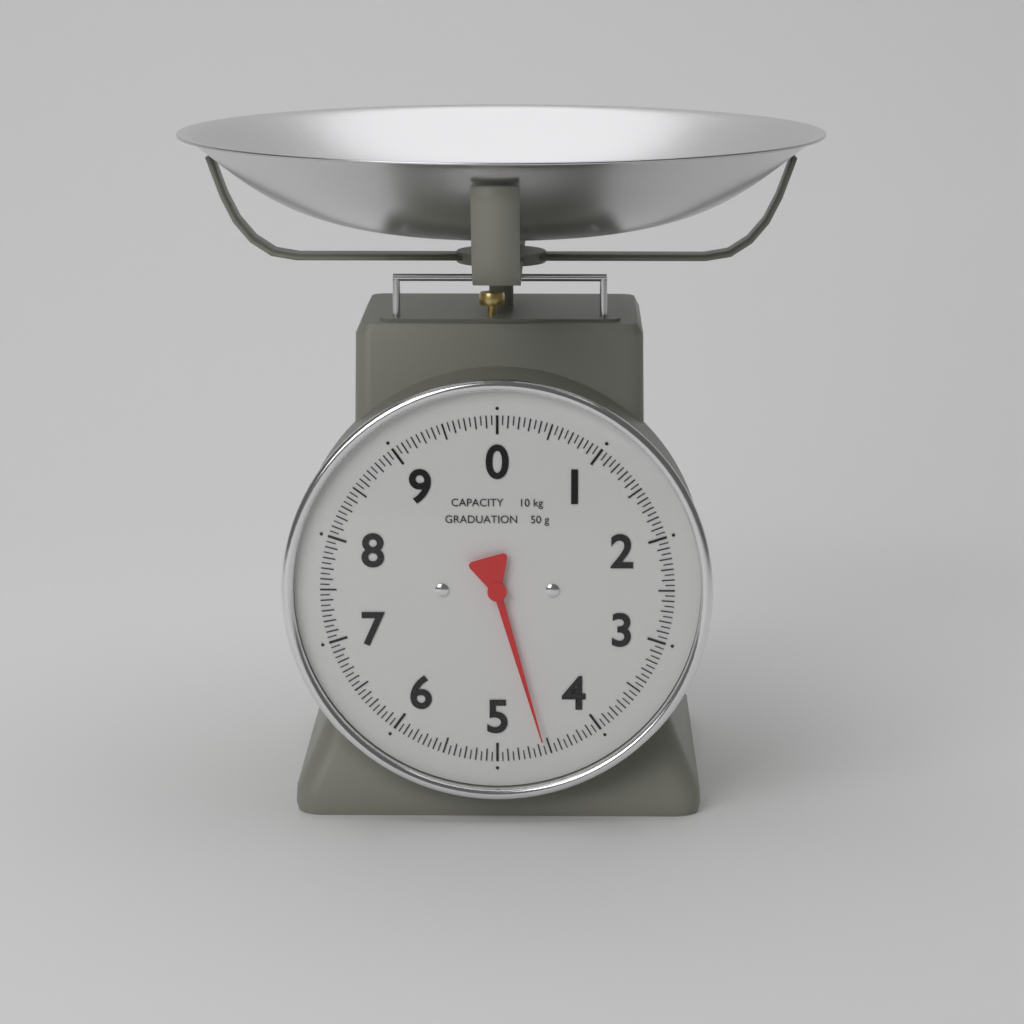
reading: 4.55 kg
